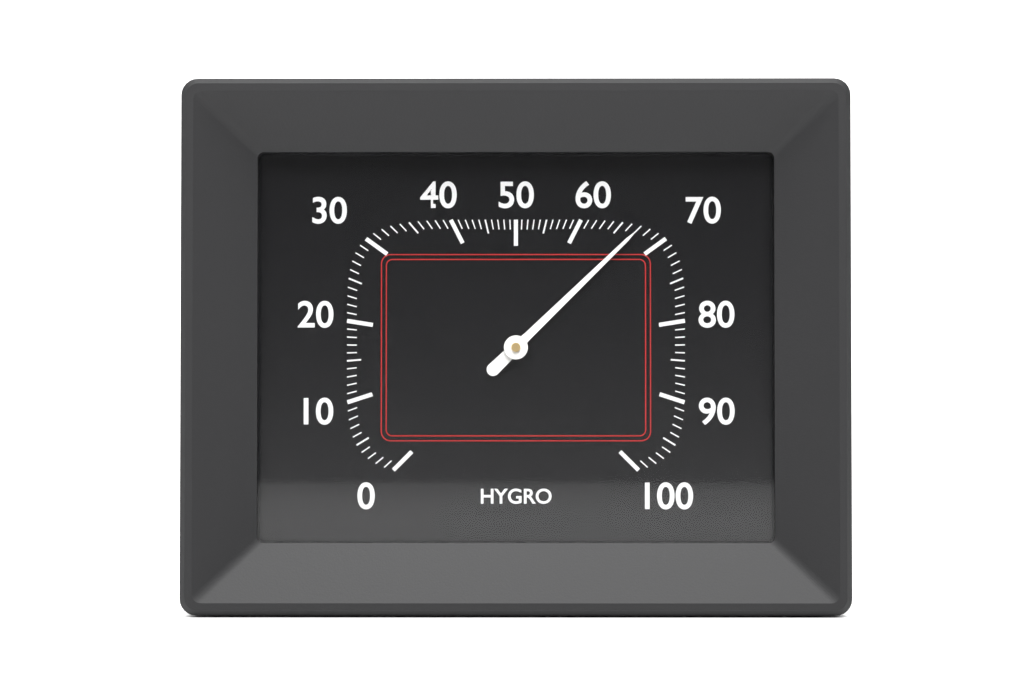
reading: 67 %
